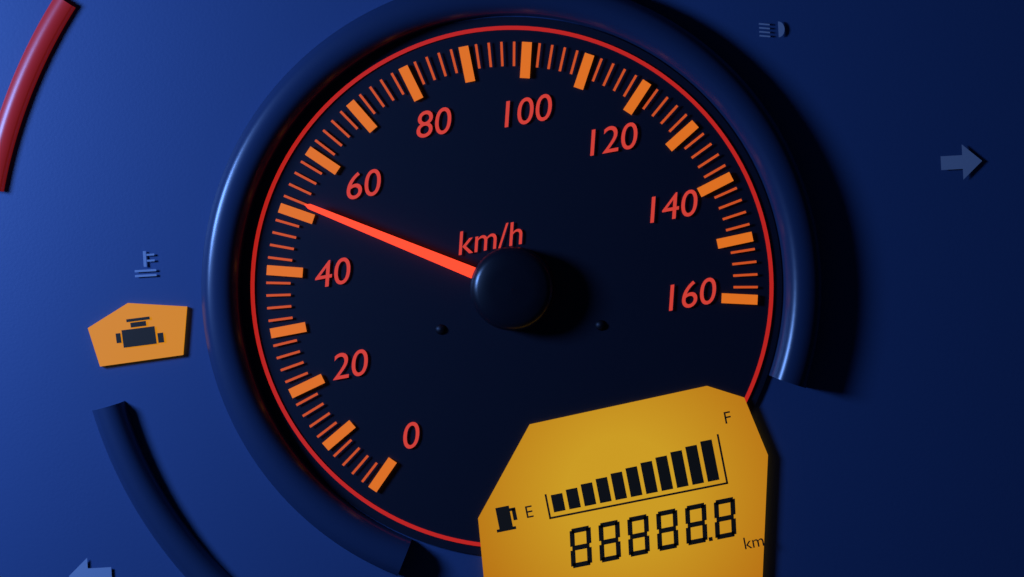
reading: 52 km/h
